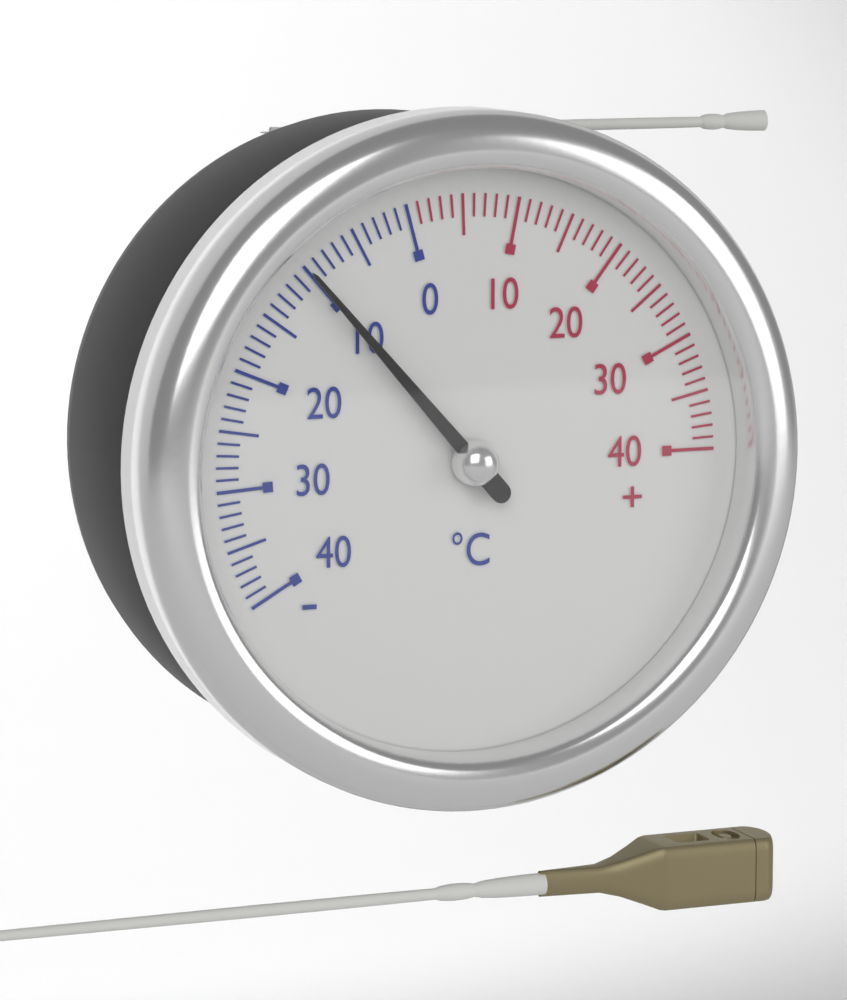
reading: -10 °C
